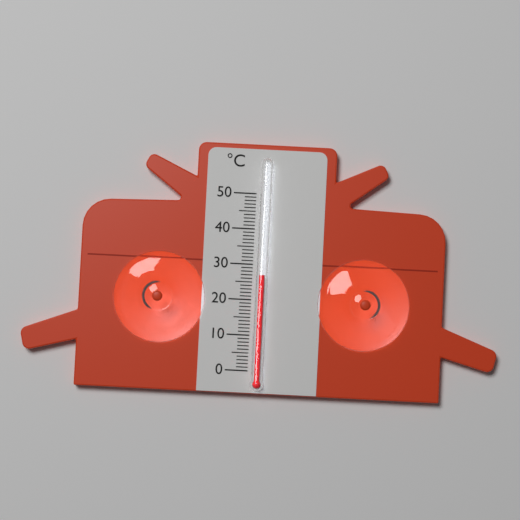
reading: 27 °C
